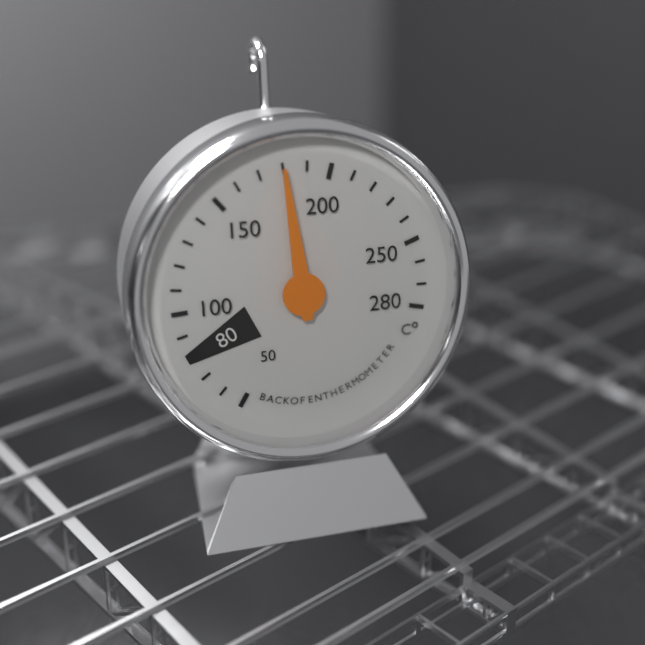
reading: 180 °C
